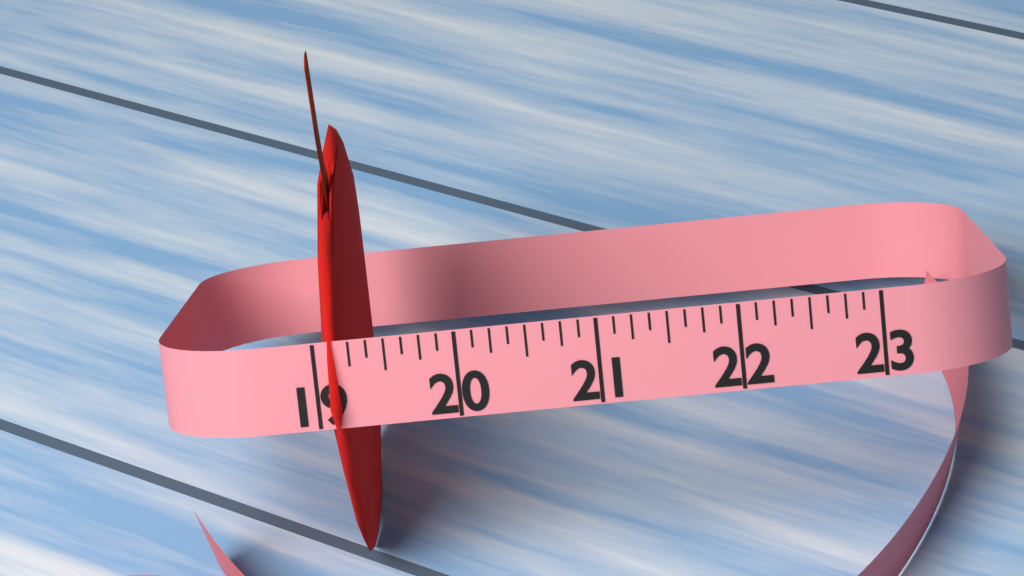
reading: 19.250 (no unit)
